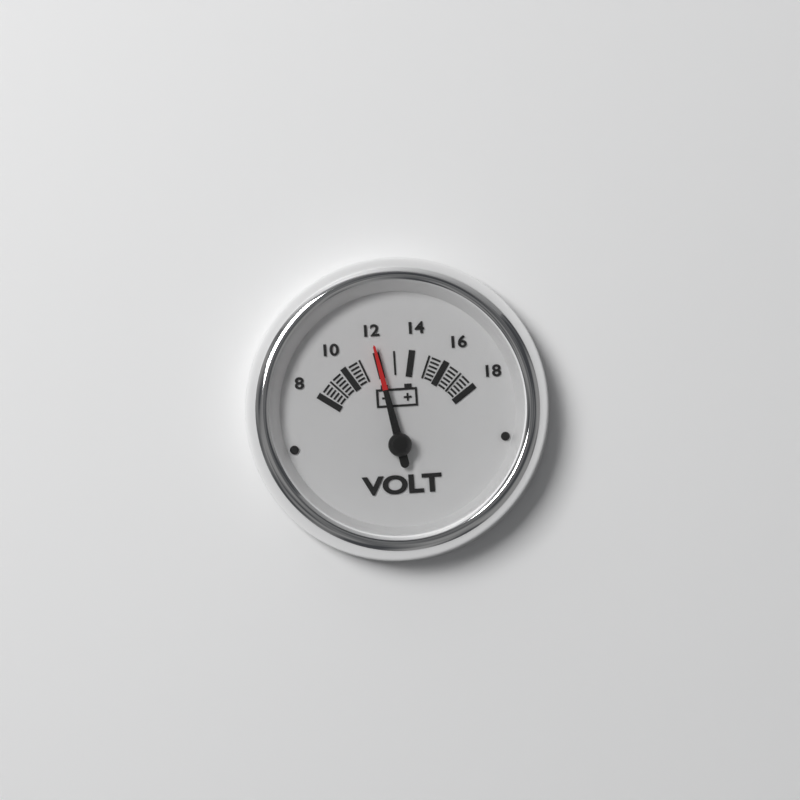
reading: 12 V
